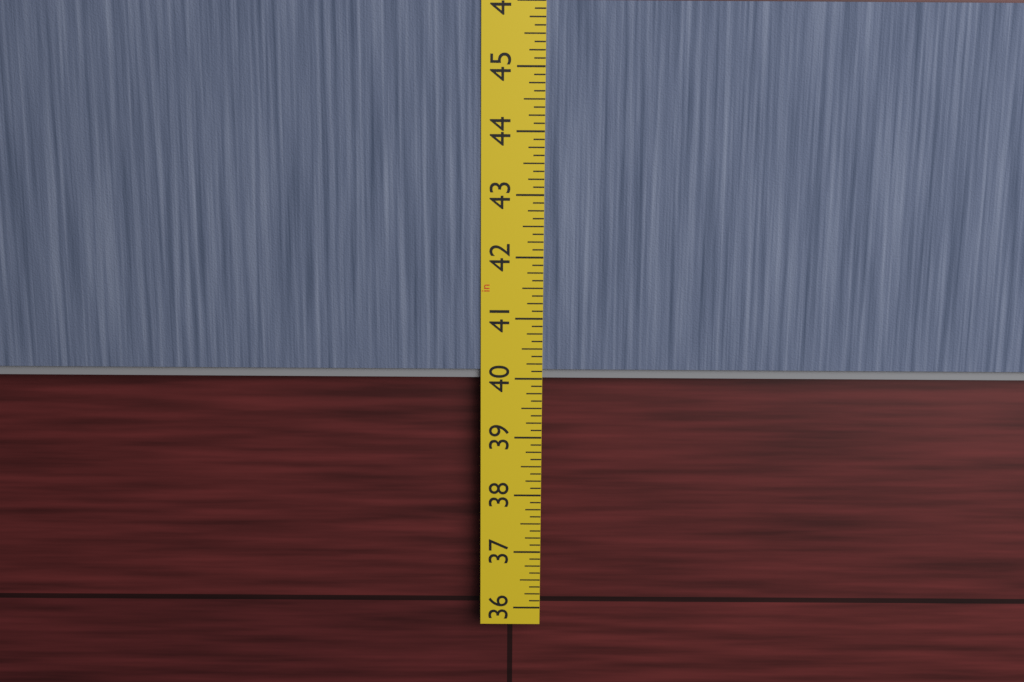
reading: 40.000 in
